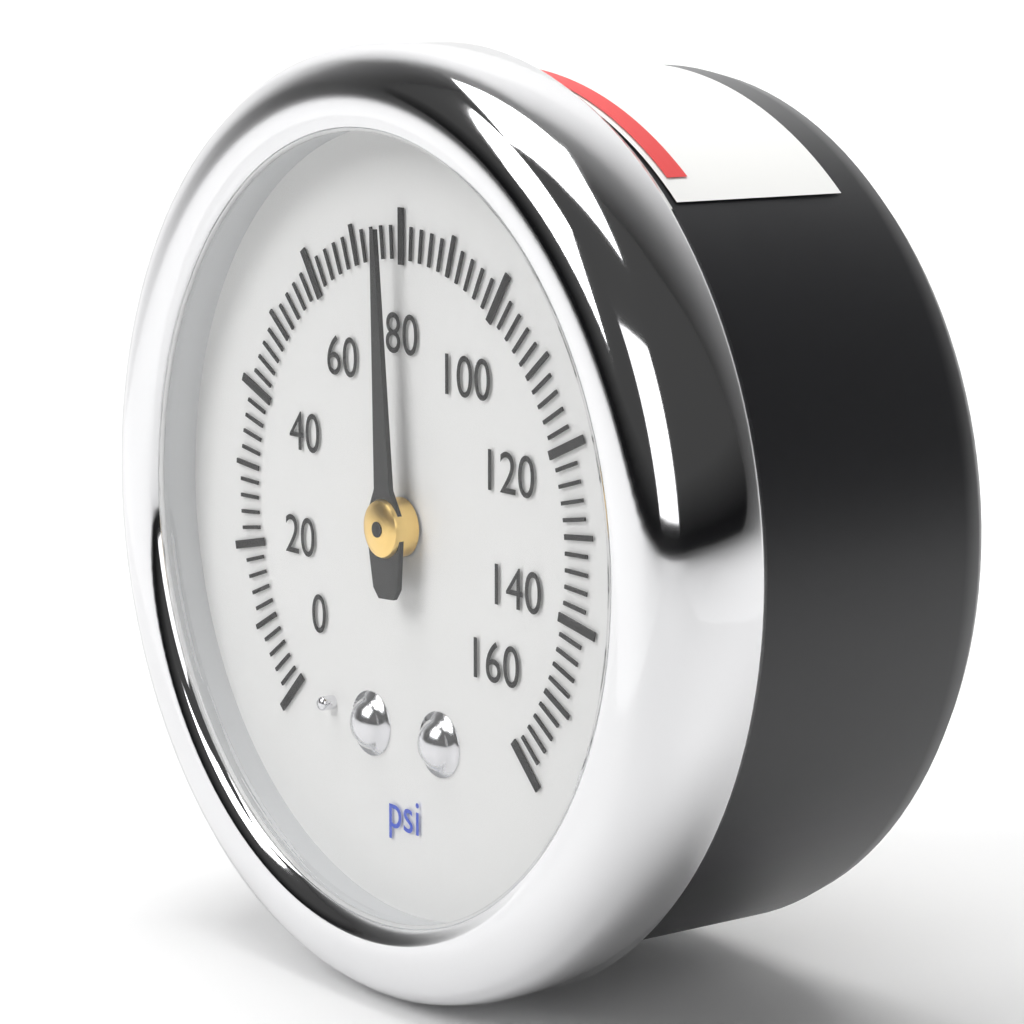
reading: 78 psi
